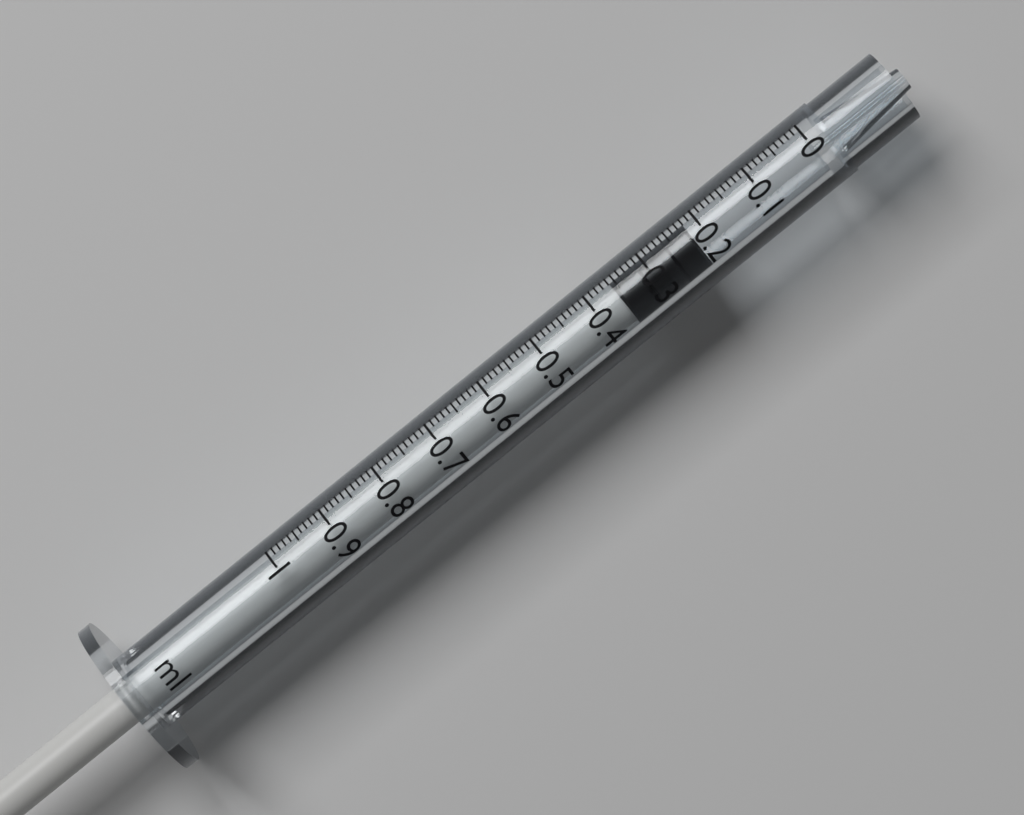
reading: 0.22 ml
